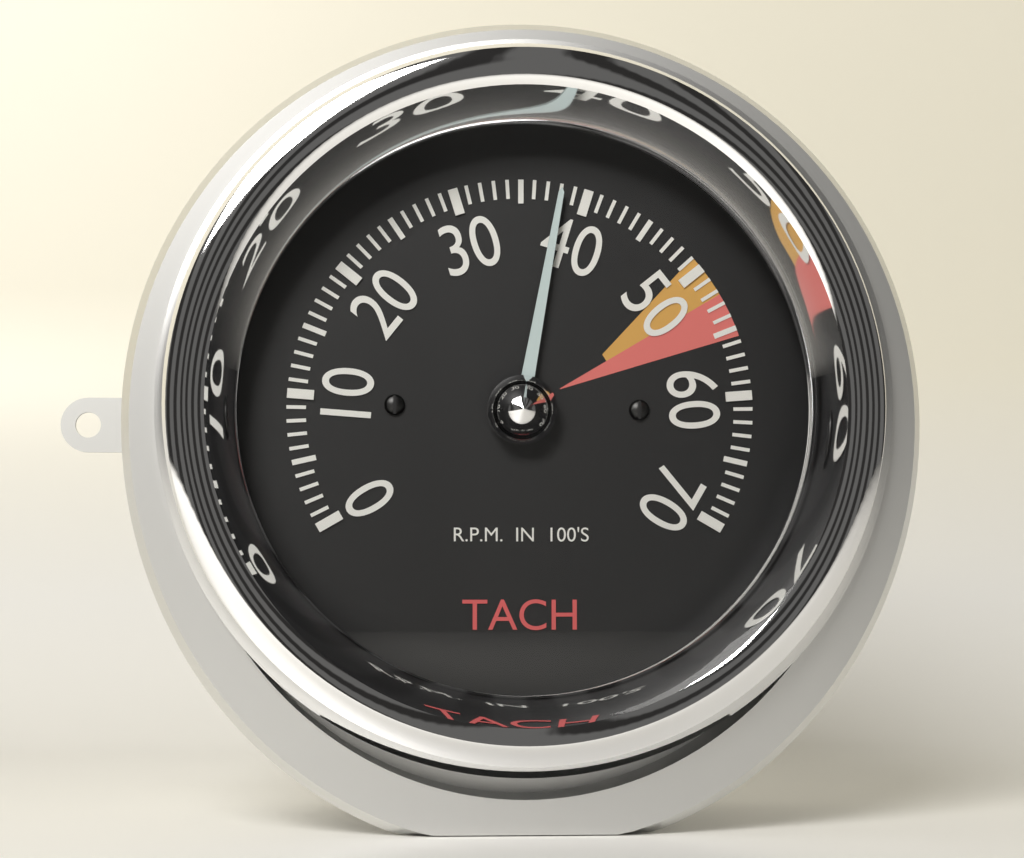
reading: 38 RPM x100
